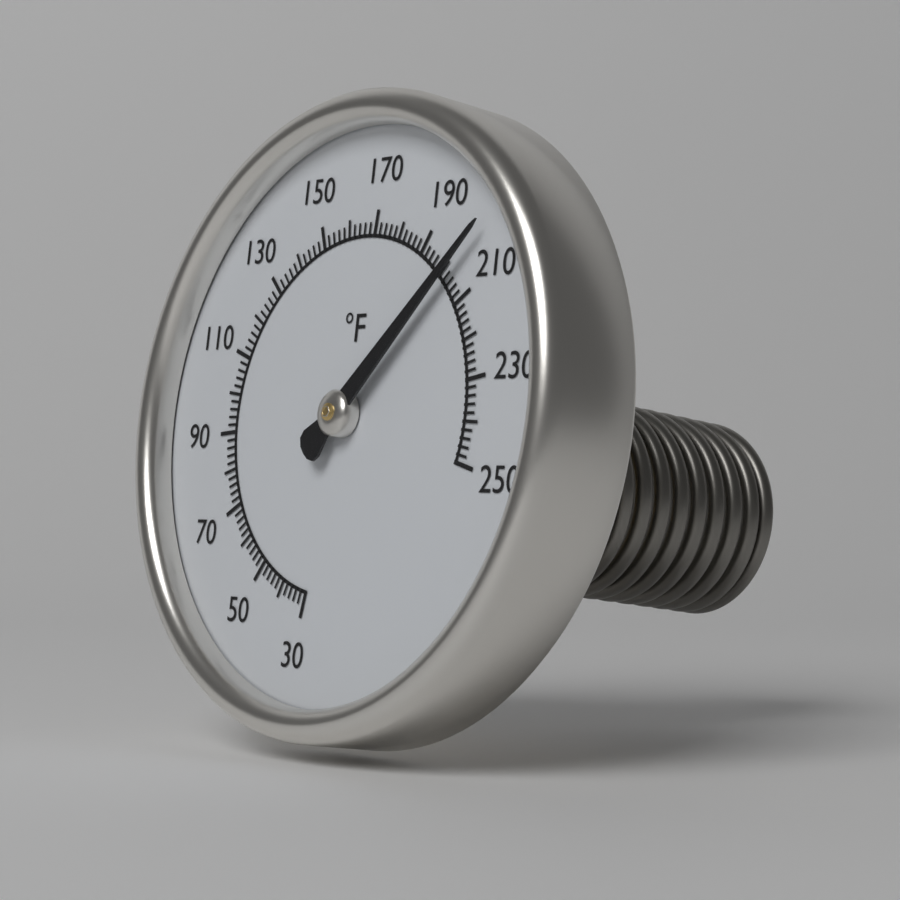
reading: 202 °F
